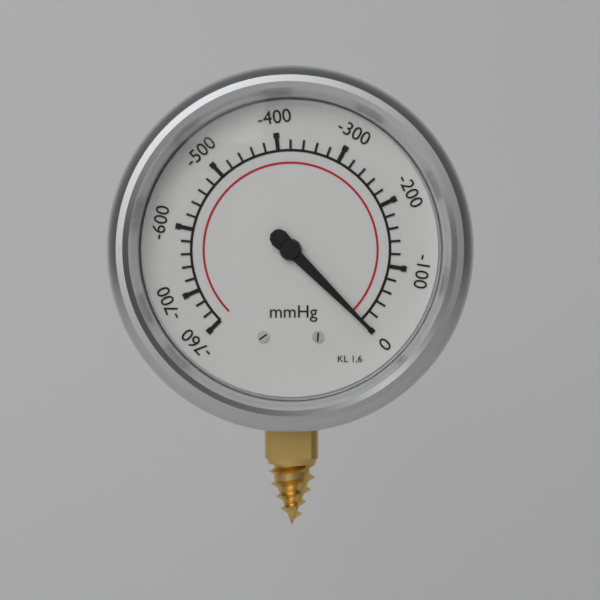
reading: 0 mmHg
